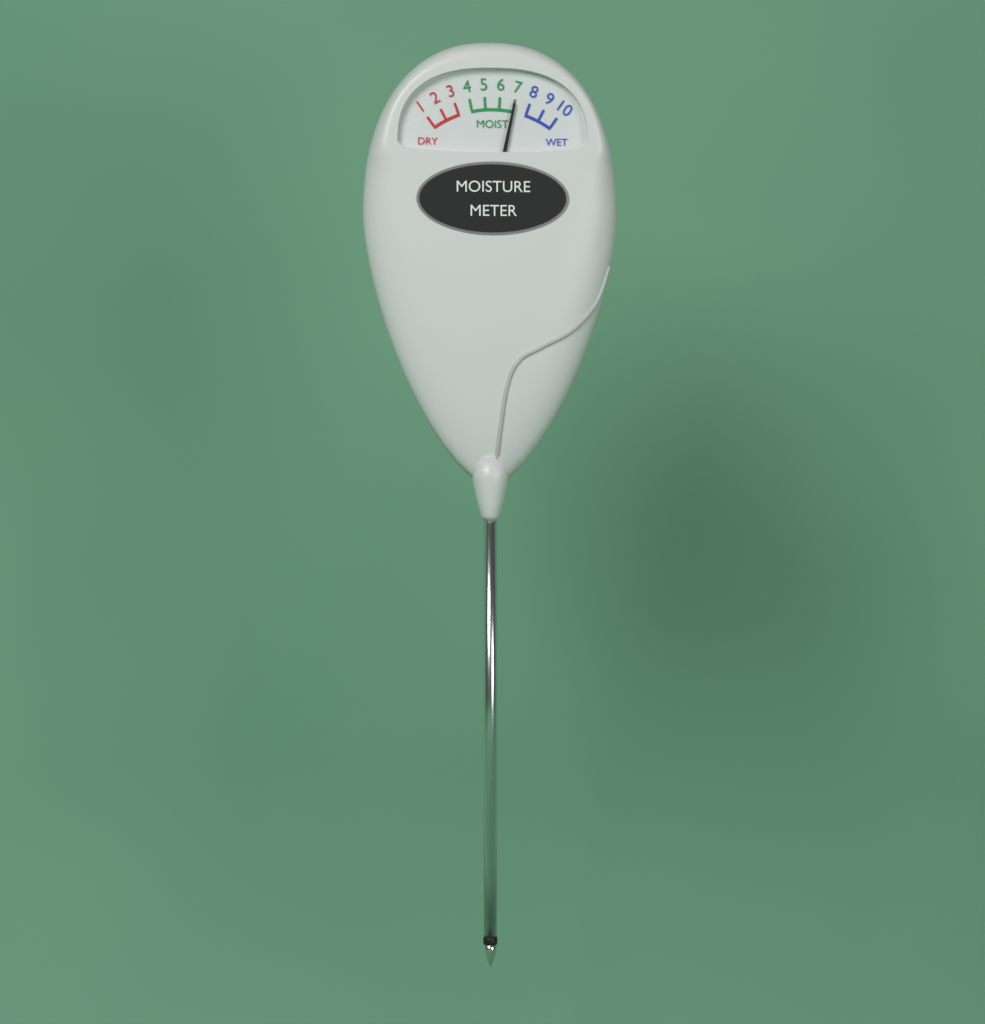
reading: 7 (no unit)
